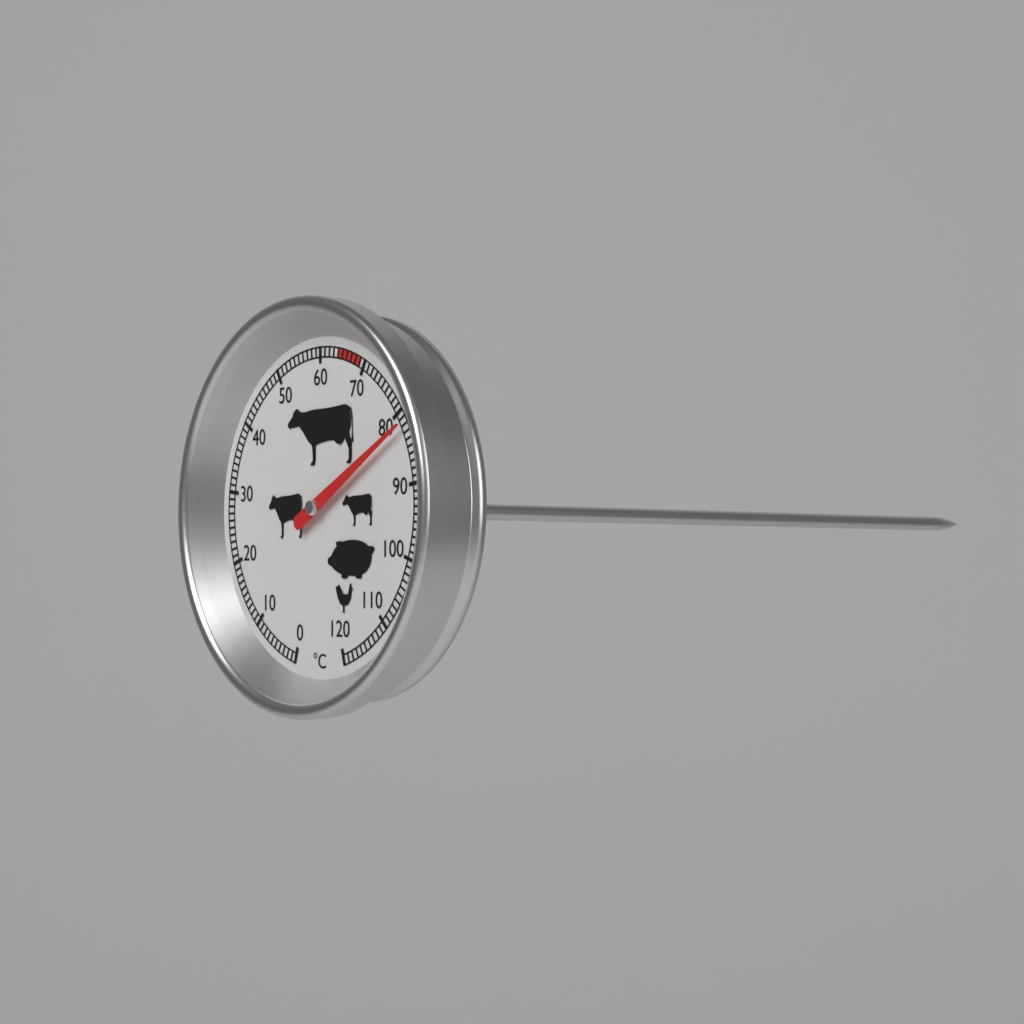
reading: 82 °C
